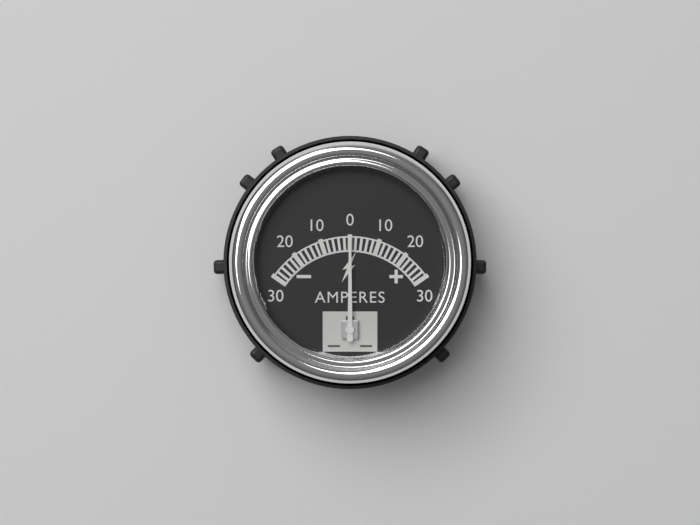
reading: 0 A
